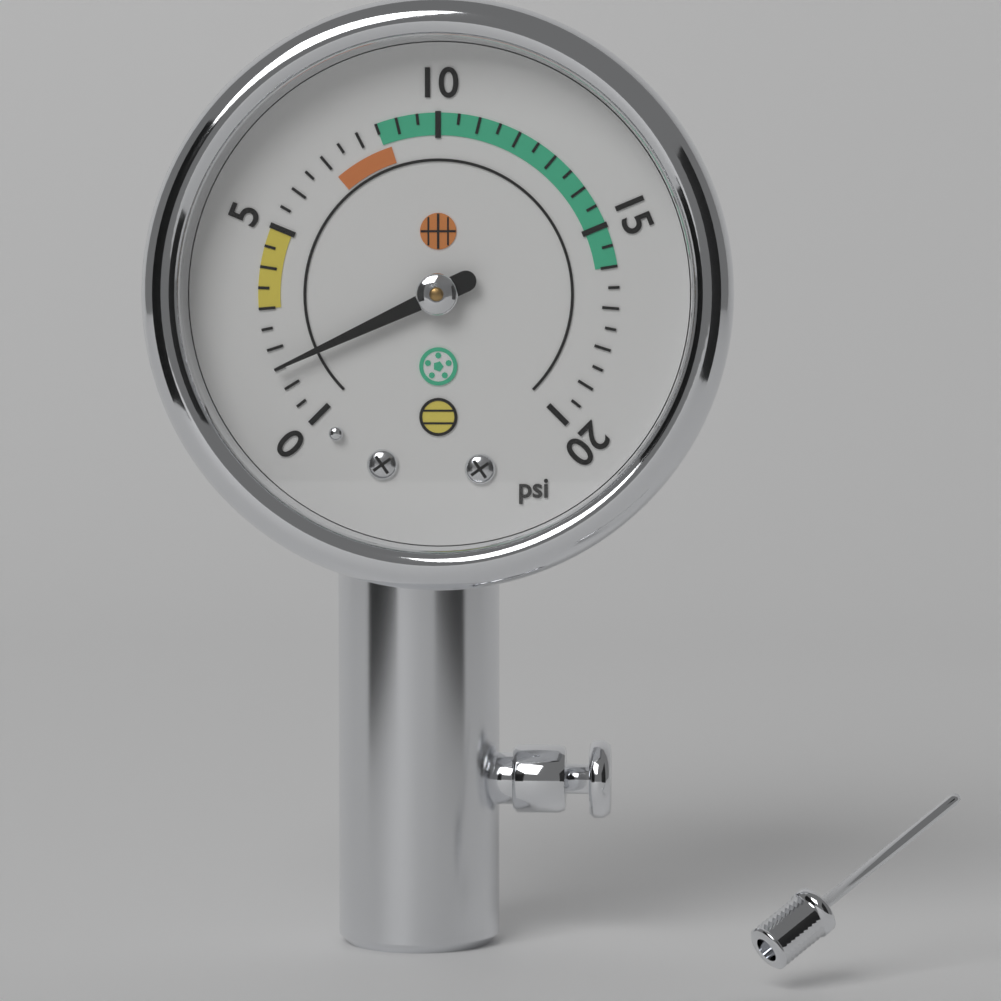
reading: 1.5 psi
